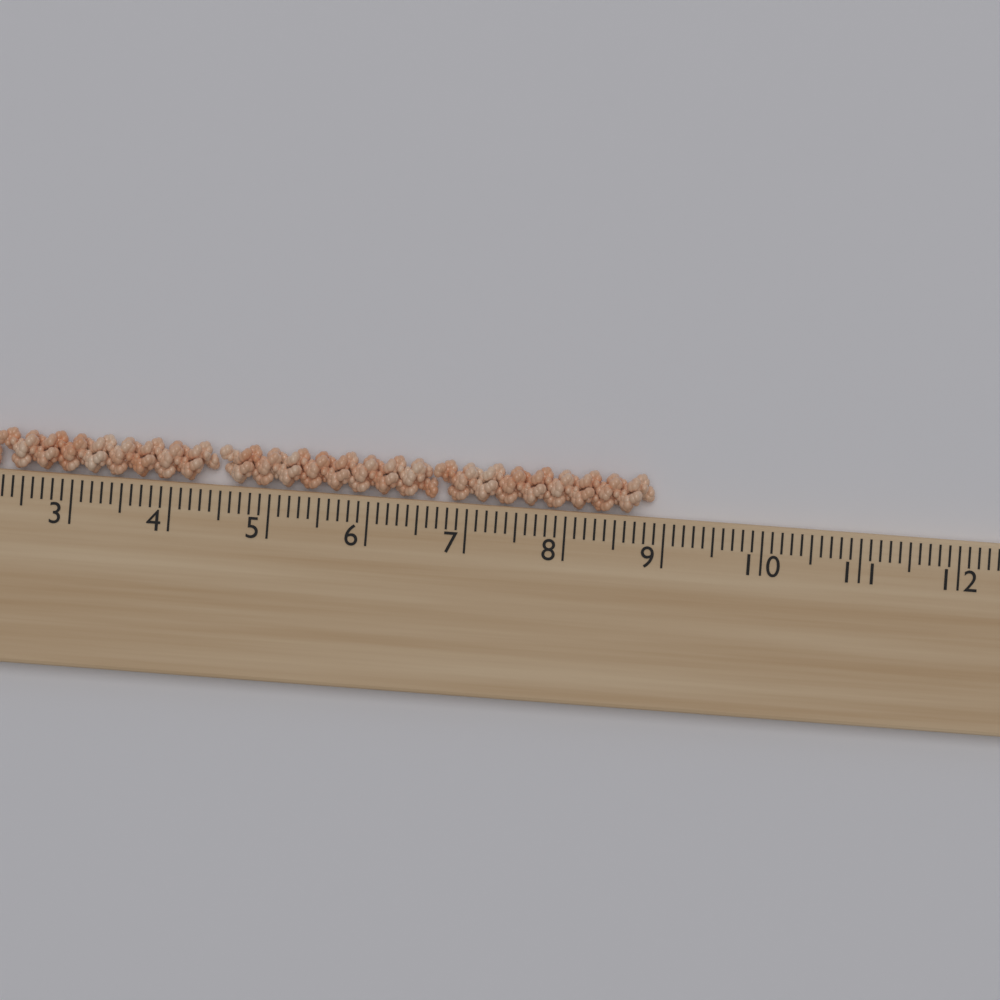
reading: 8.9 cm
